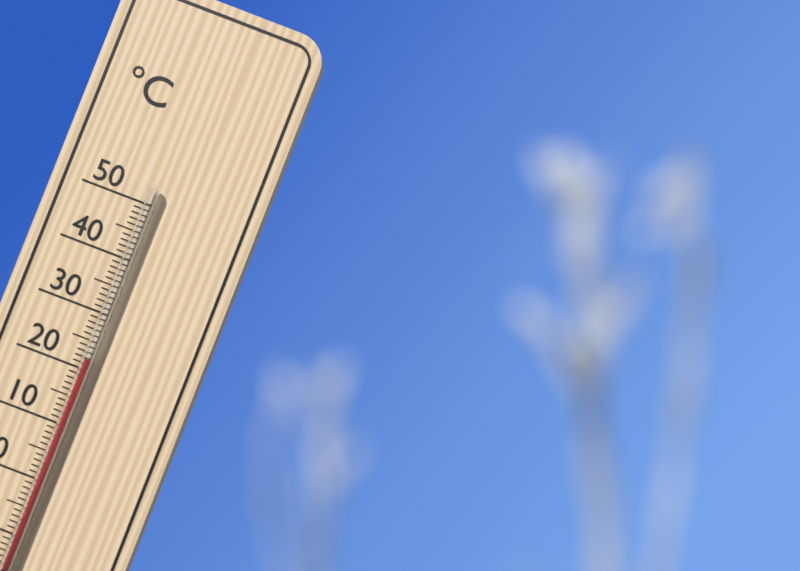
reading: 22 °C
